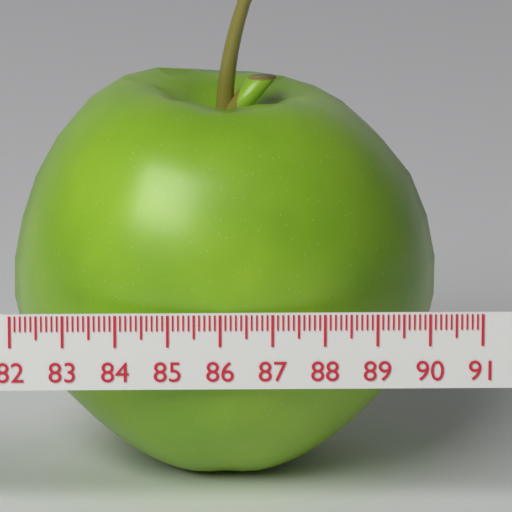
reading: 90.3 (no unit)
